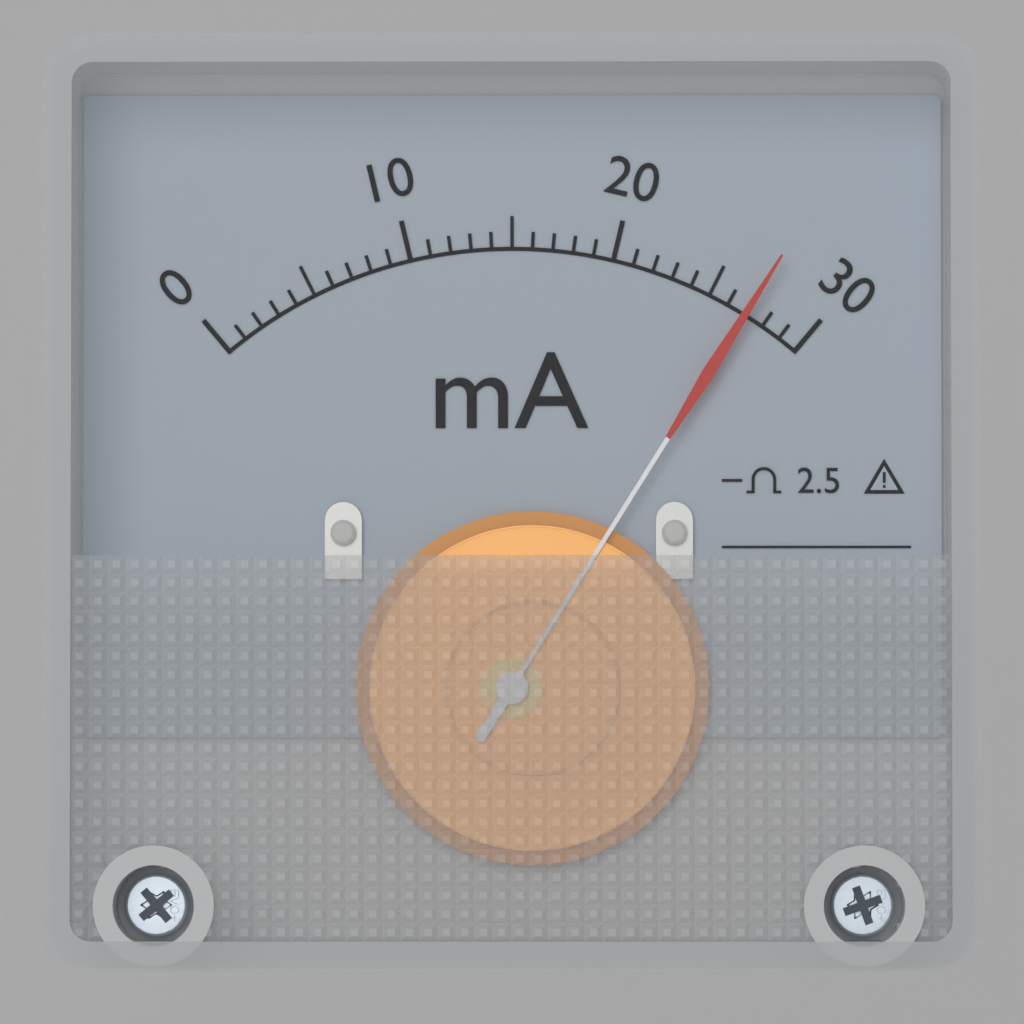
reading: 27 mA
